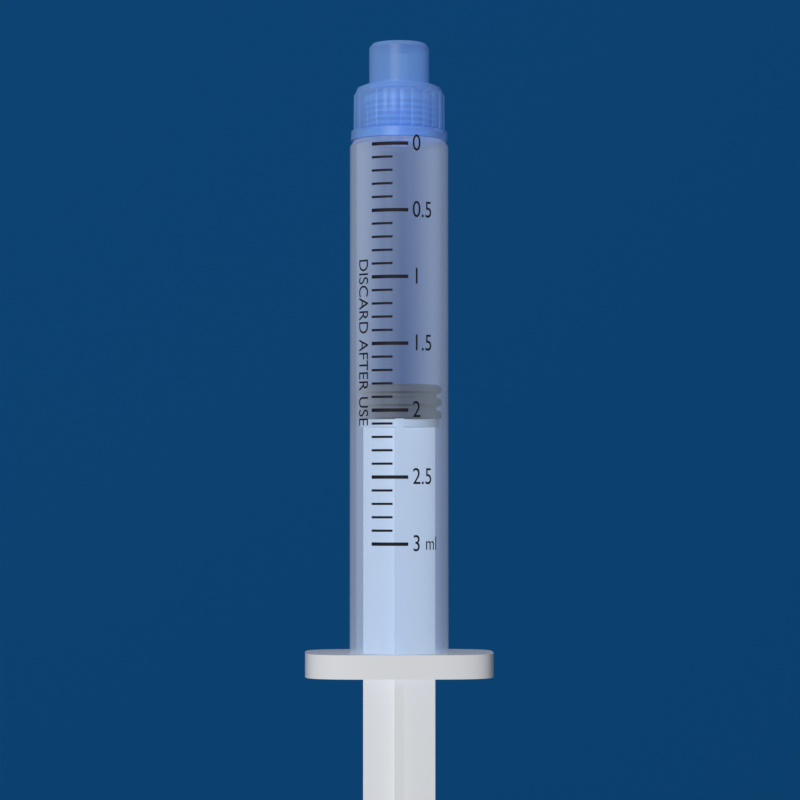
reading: 1.8 ml
